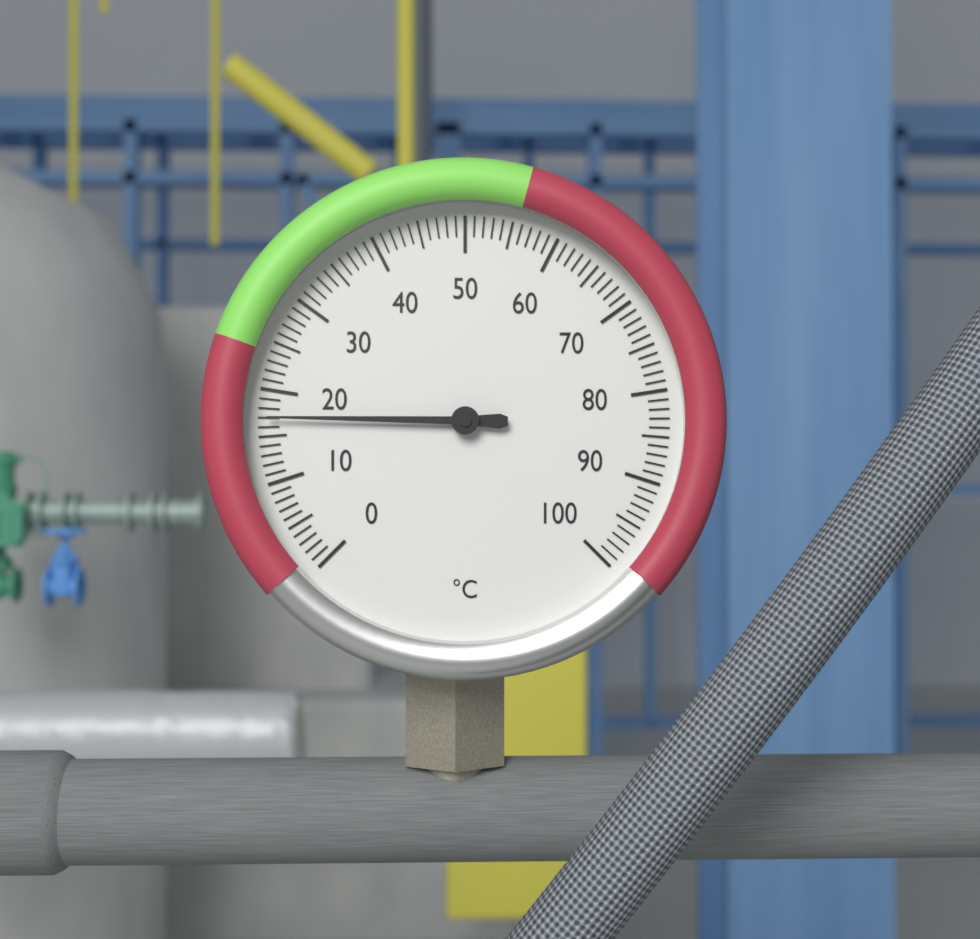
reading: 17 °C
